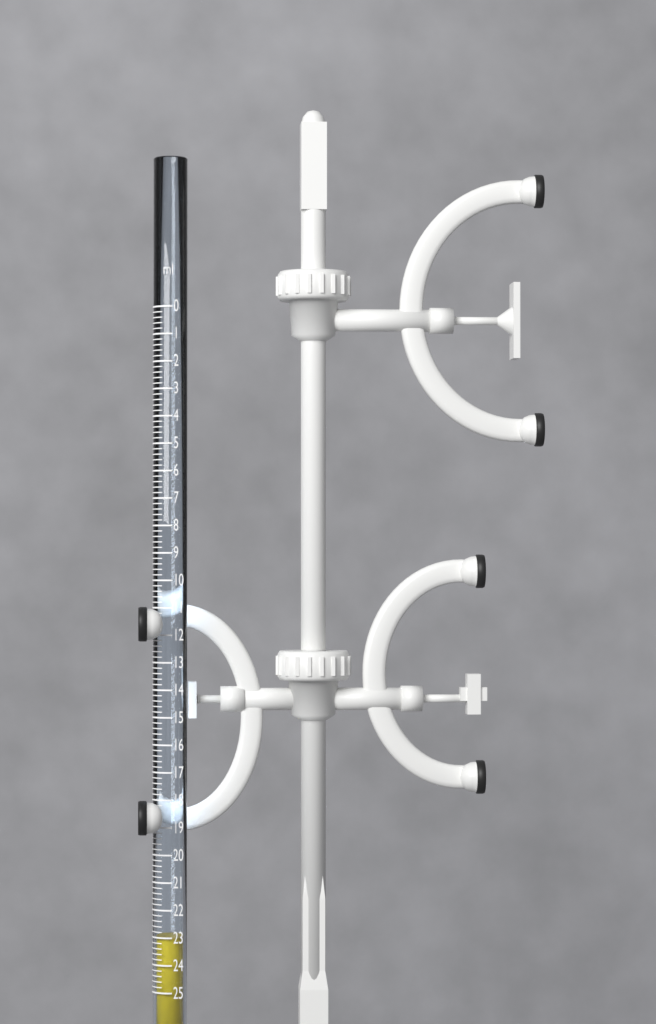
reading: 23.0 ml
